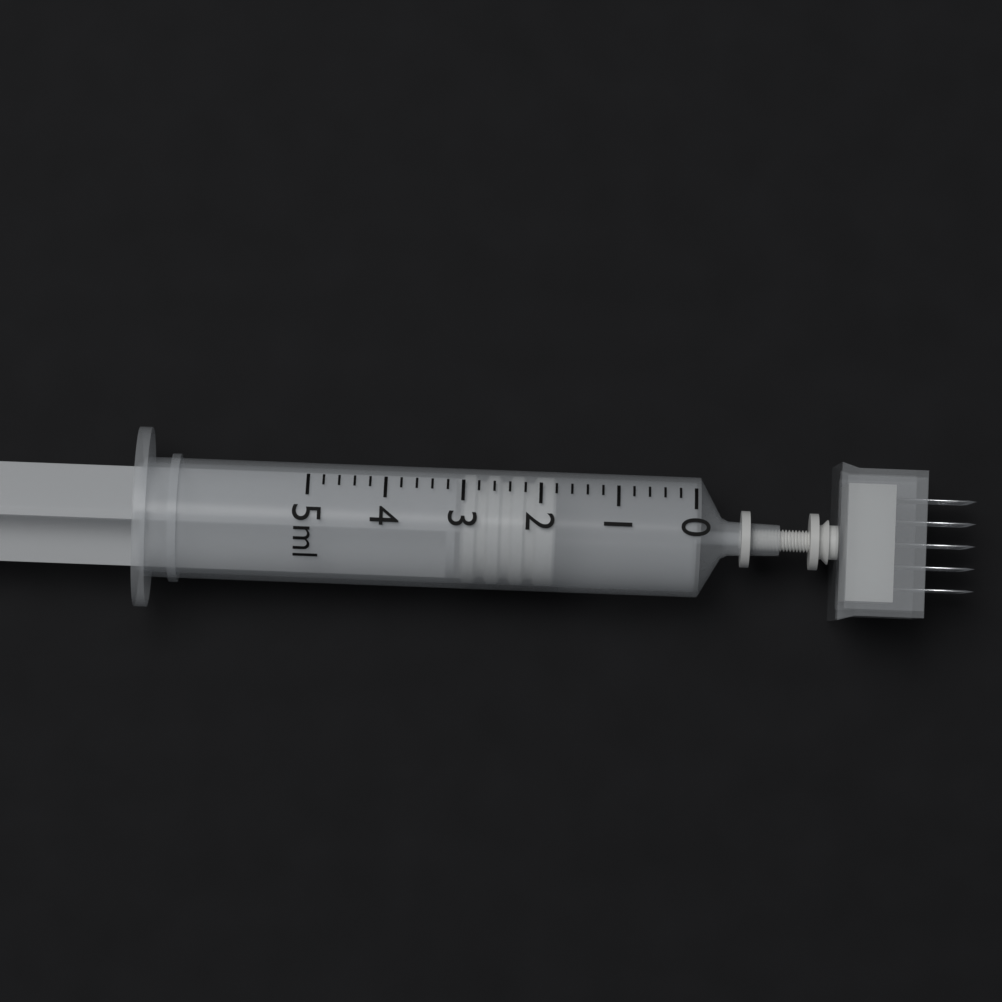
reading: 1.8 ml
